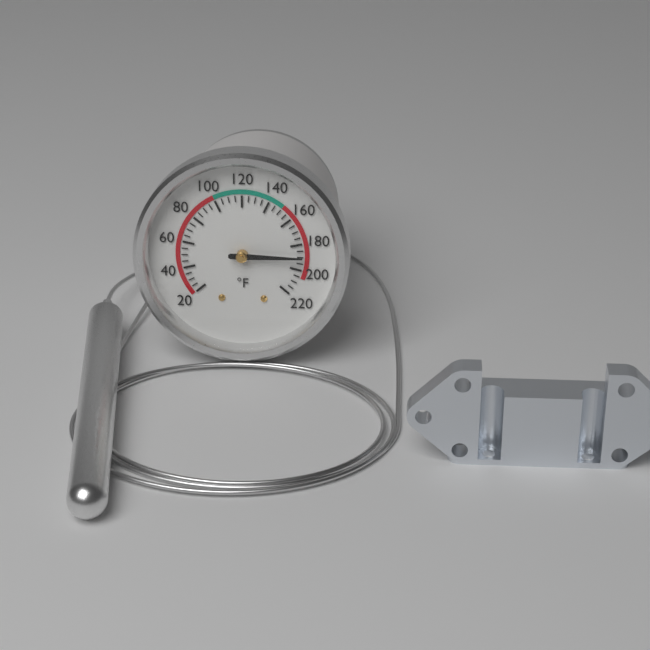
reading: 190 °F
